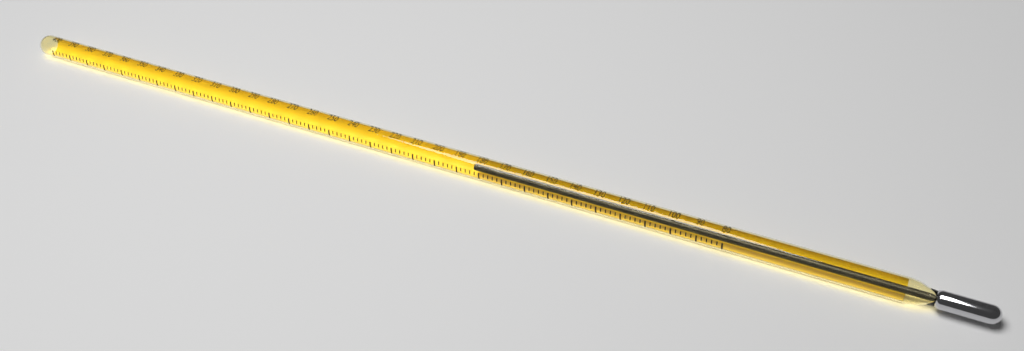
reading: 184 (no unit)
